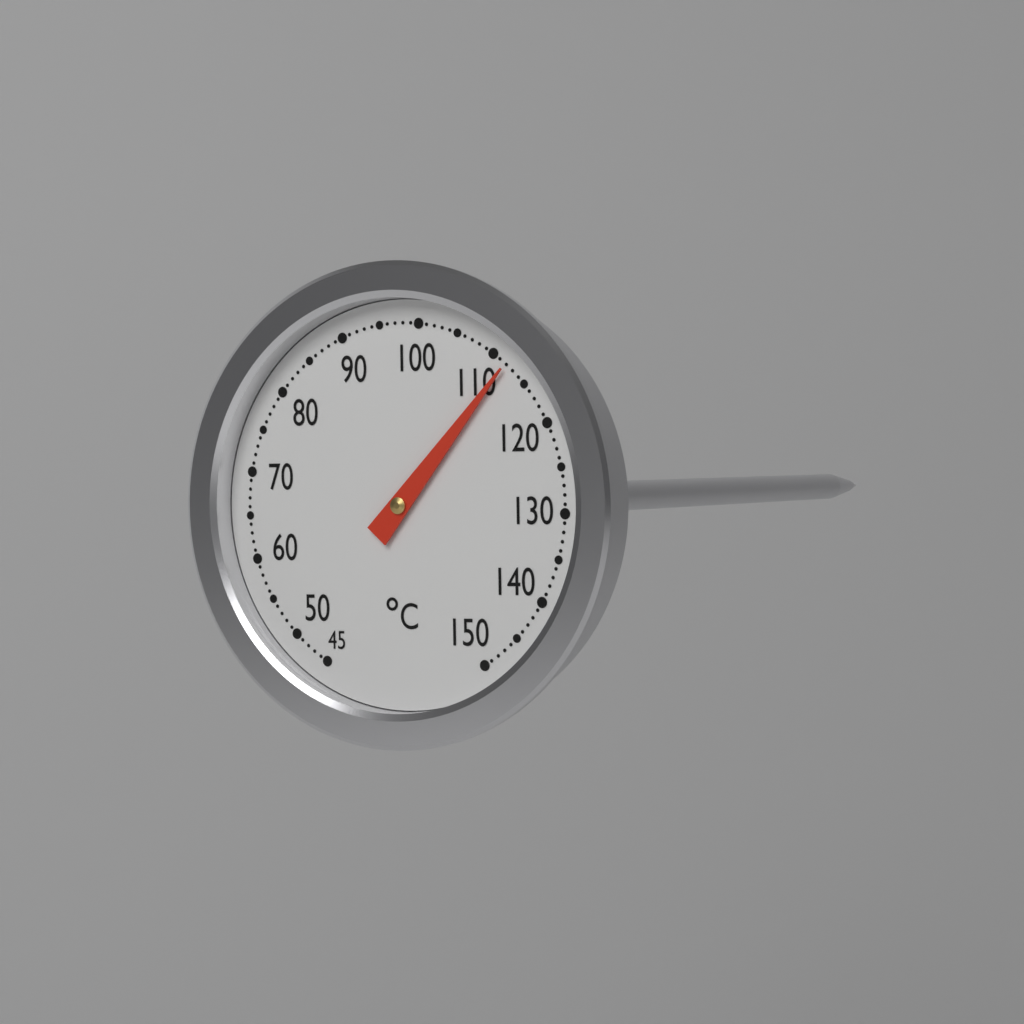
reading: 112 °C
